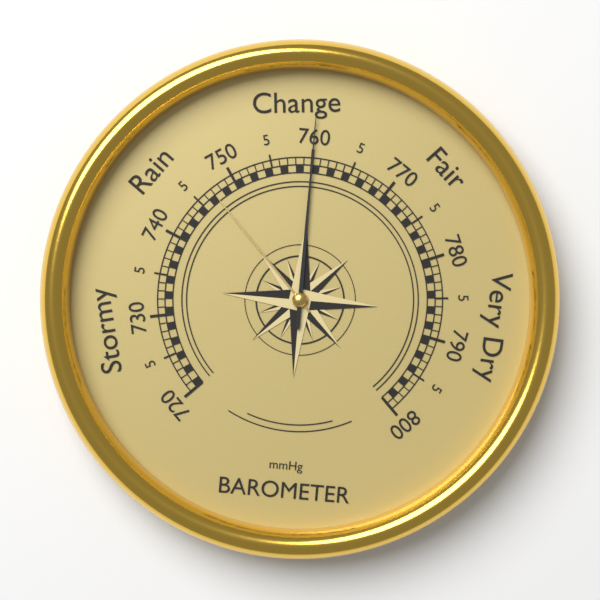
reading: 760 mmHg
